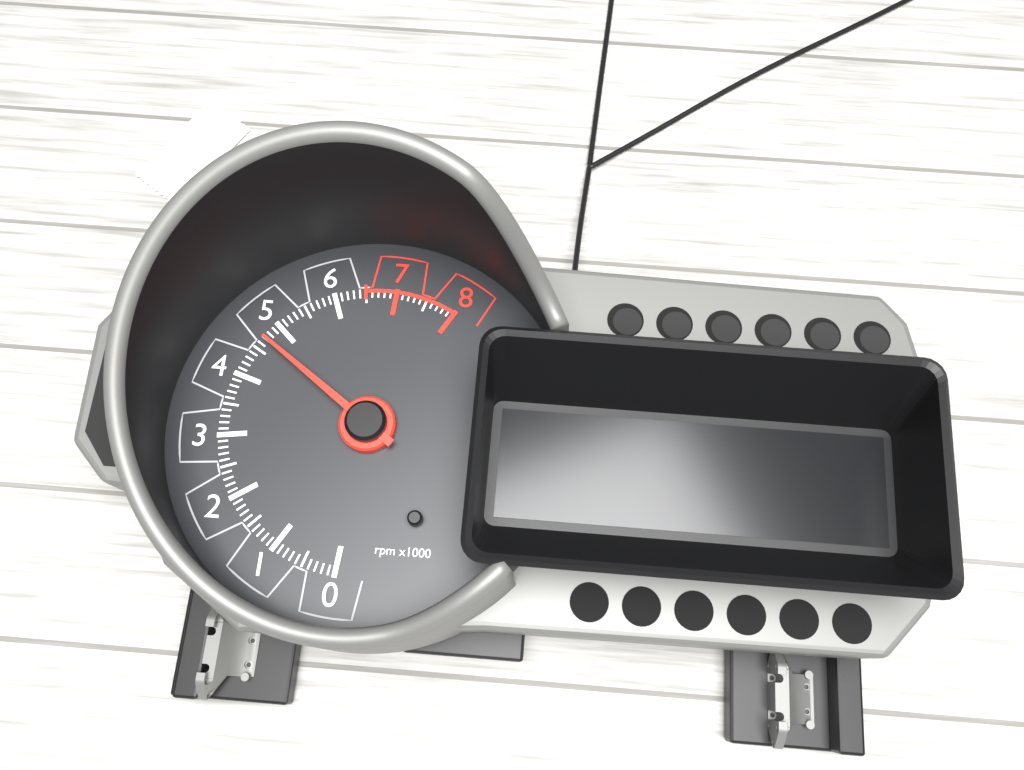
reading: 4700 rpm
